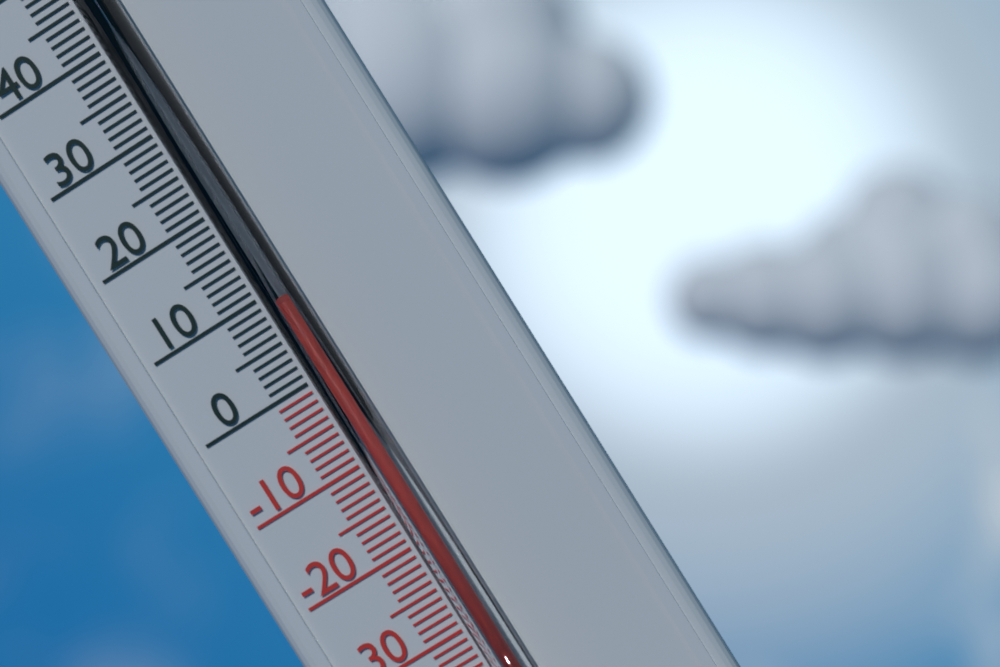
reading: 8 °C
